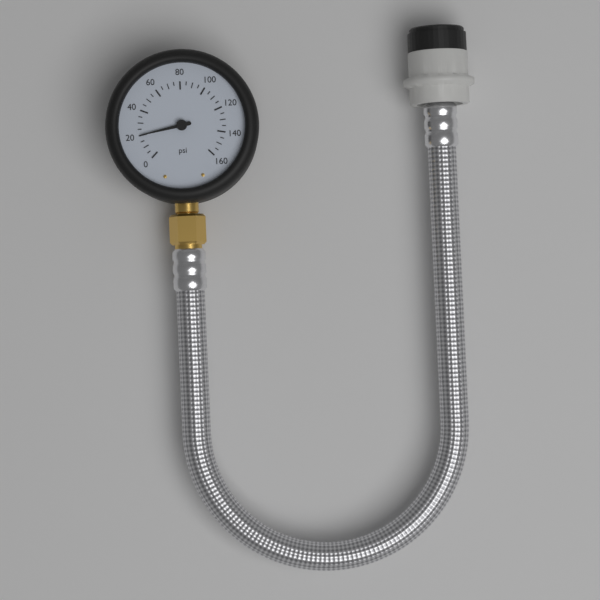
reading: 20 psi
